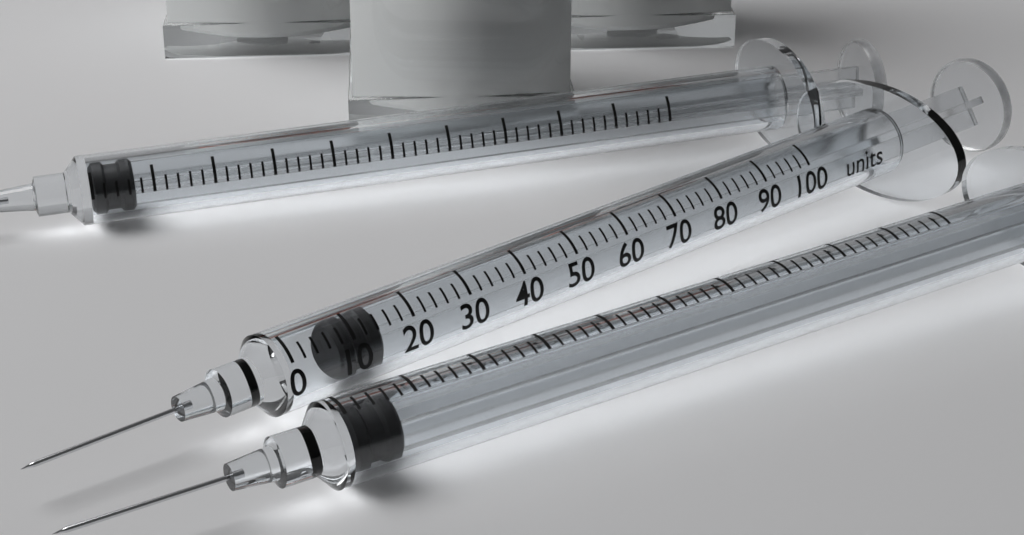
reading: 8 units
